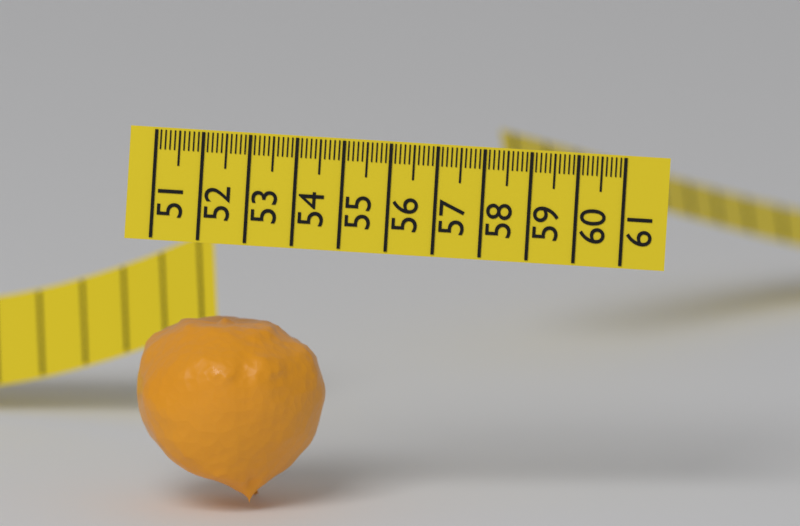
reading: 55.0 (no unit)
